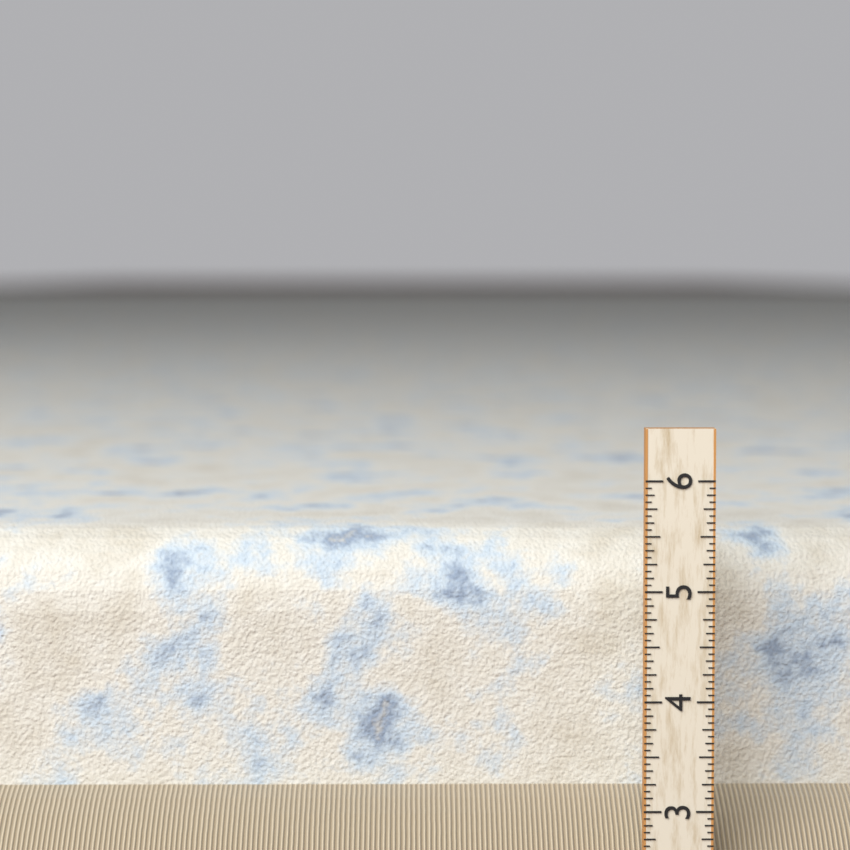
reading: 5.3750 (no unit)
